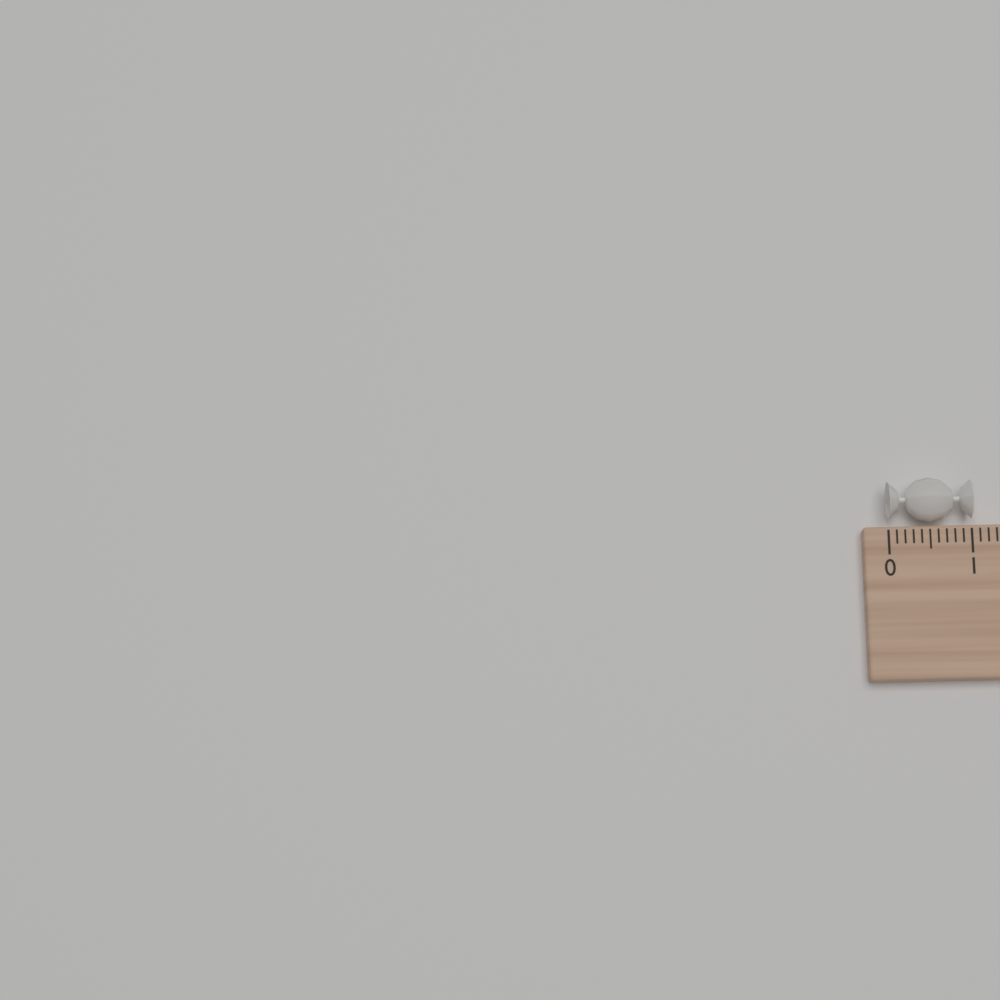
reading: 1.0 (no unit)
